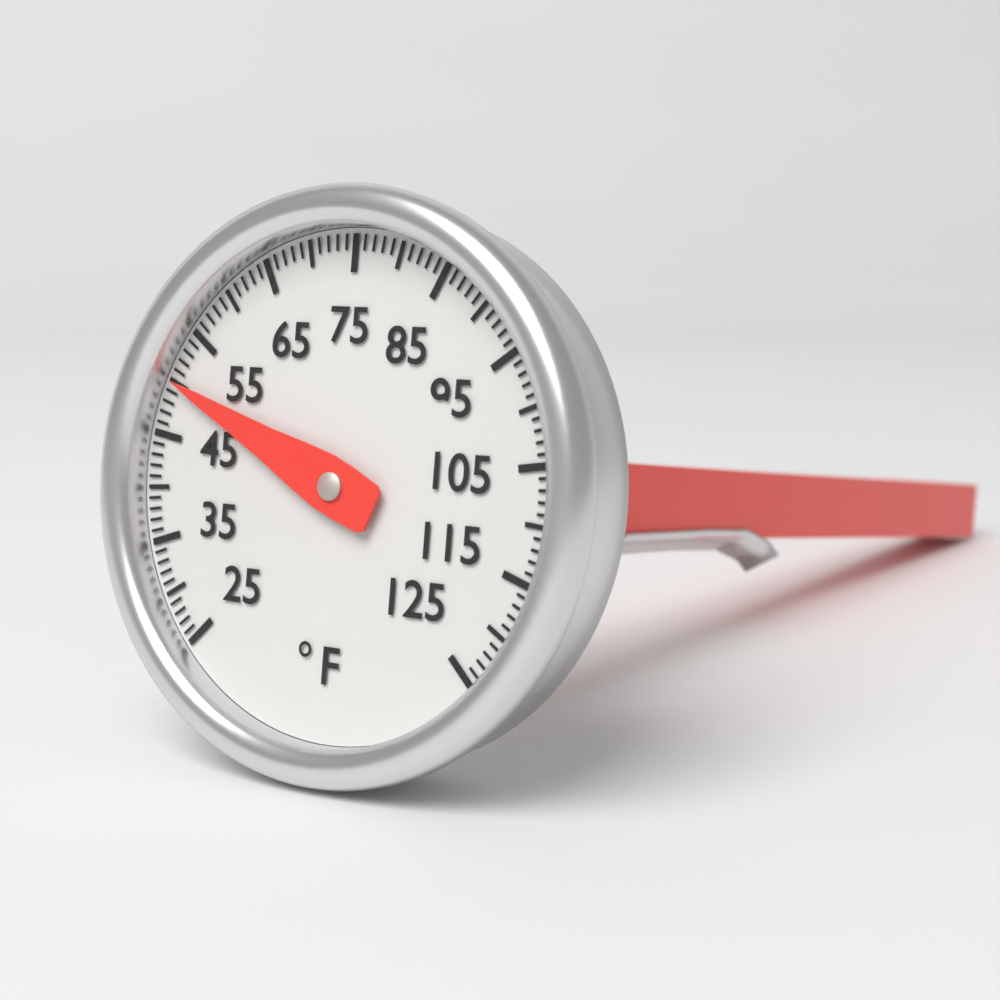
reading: 50 °F
